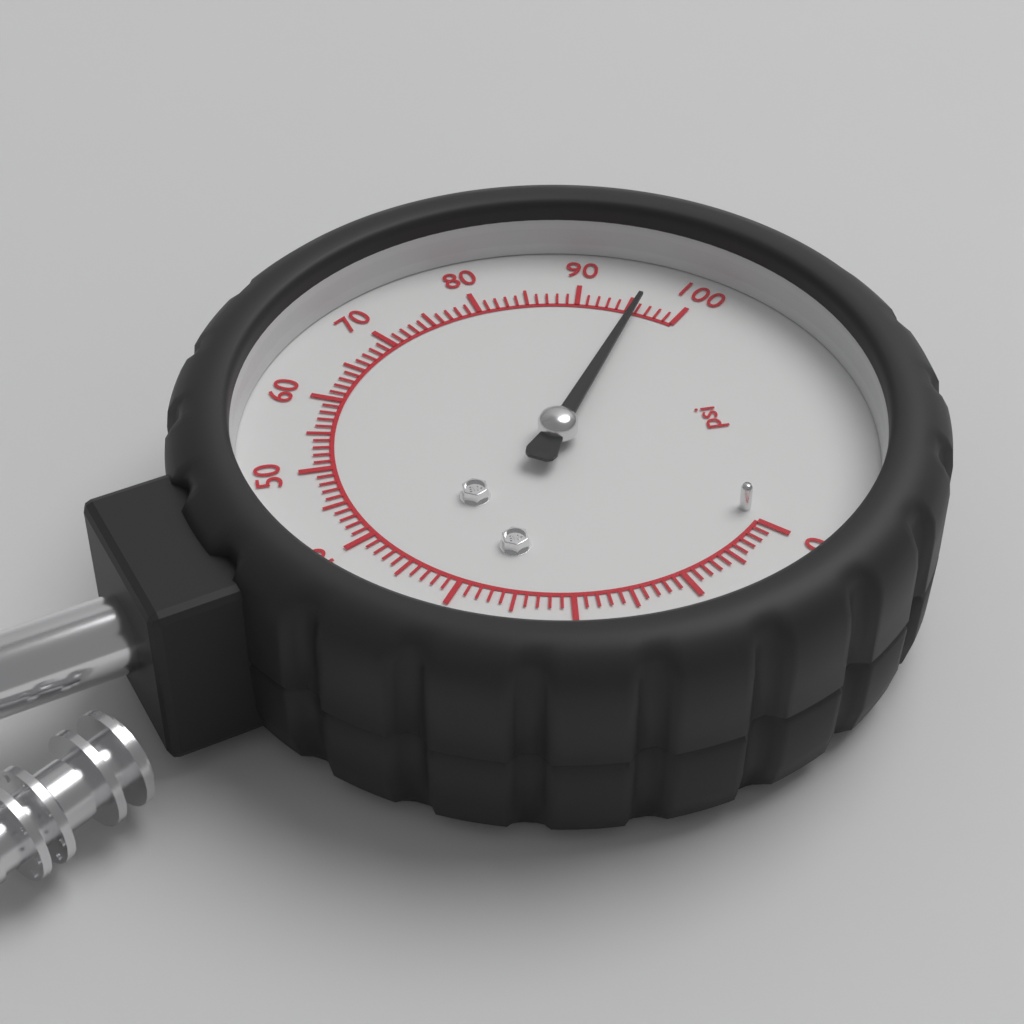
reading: 96 psi
